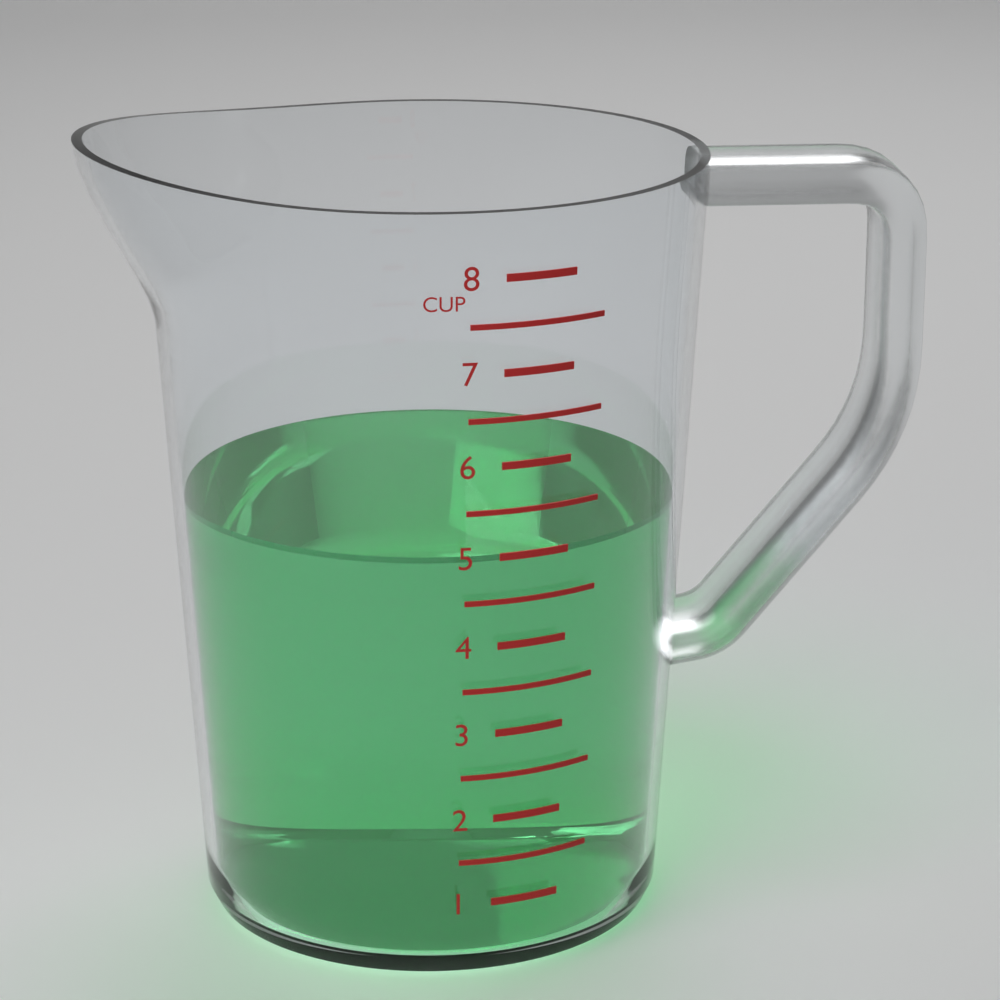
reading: 5.0 cup
